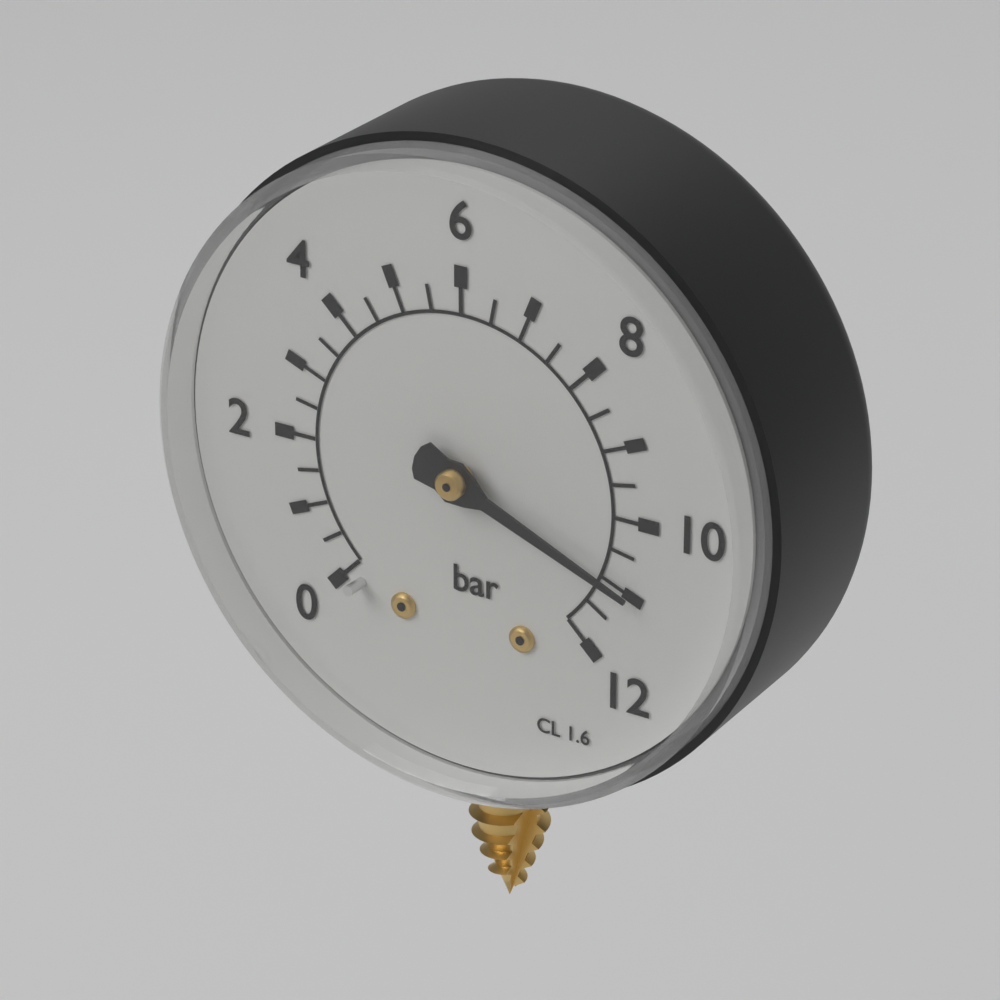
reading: 11.0 bar
